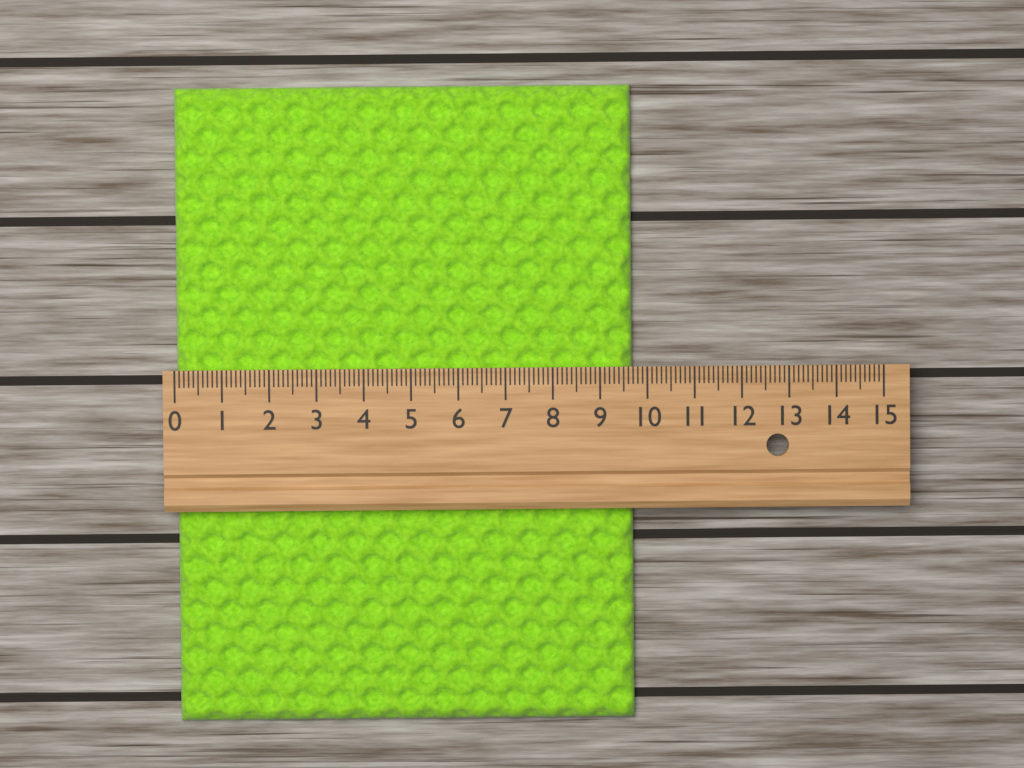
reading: 9.7 (no unit)
